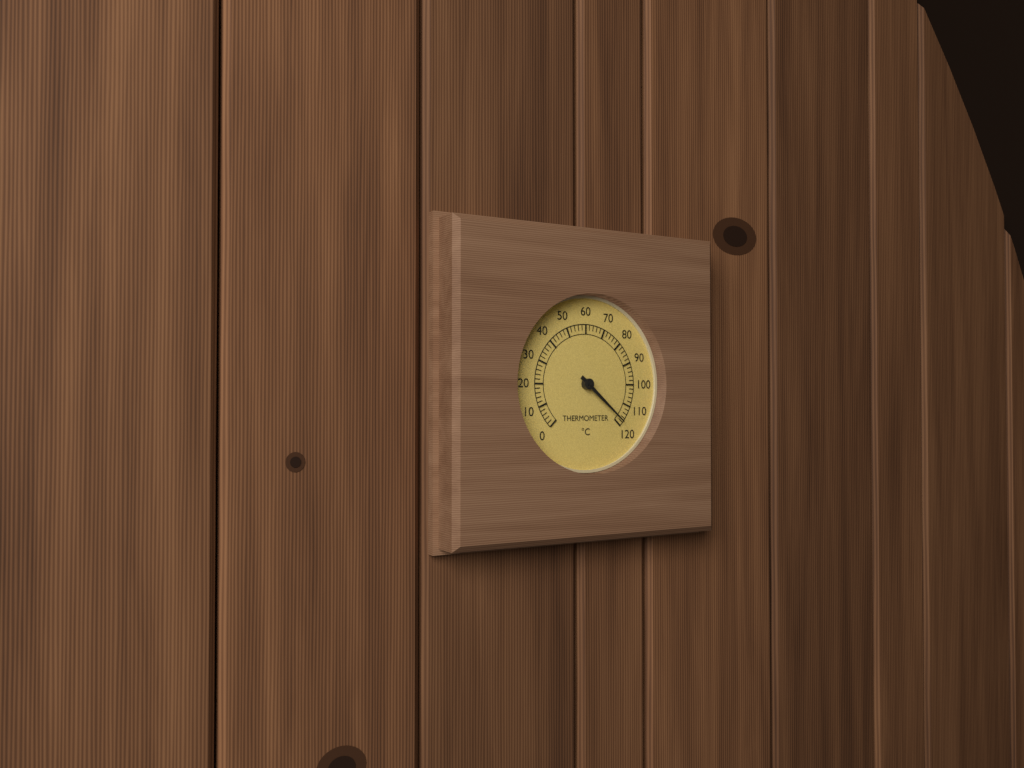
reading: 118 °C
